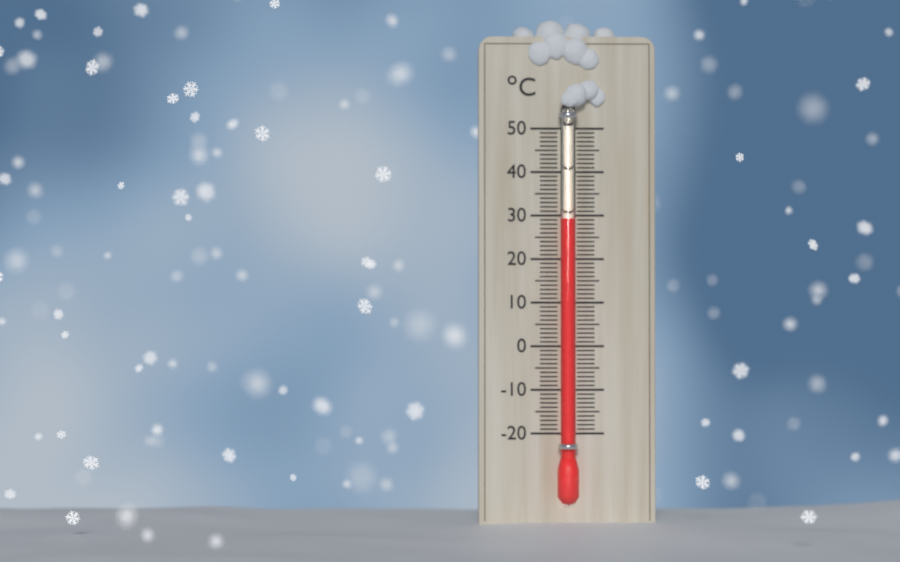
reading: 29 °C
